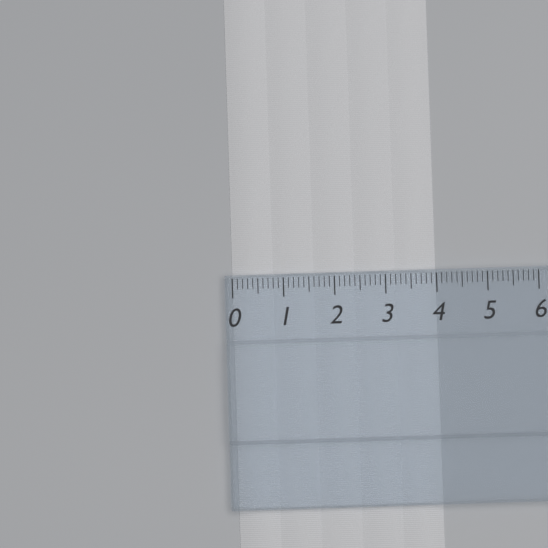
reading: 4.0 (no unit)
